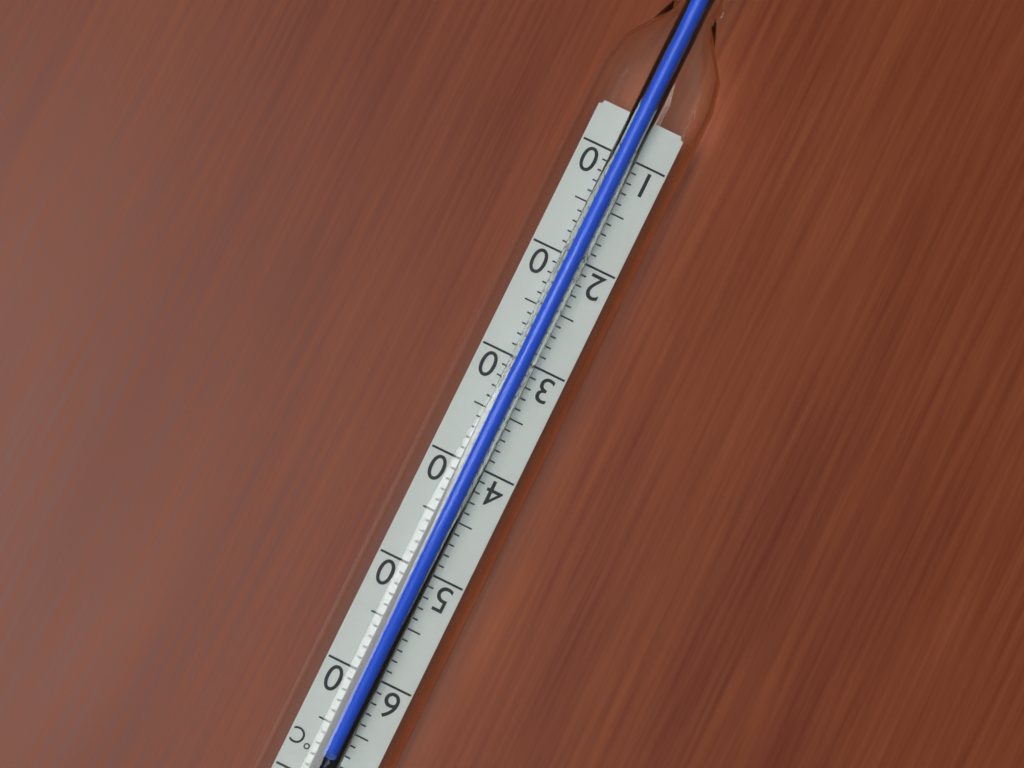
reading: 67 °C
